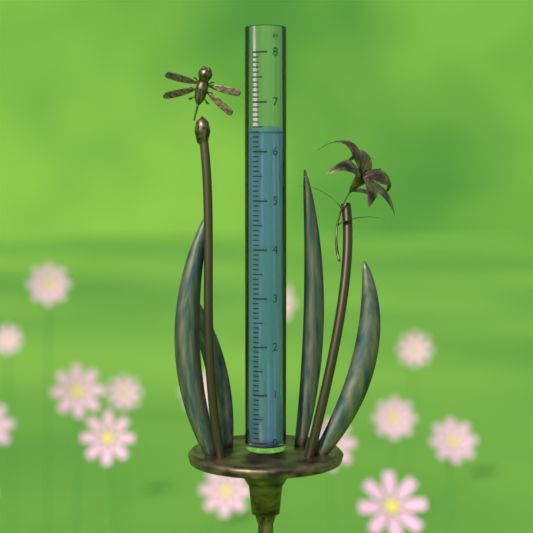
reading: 6.4 in
